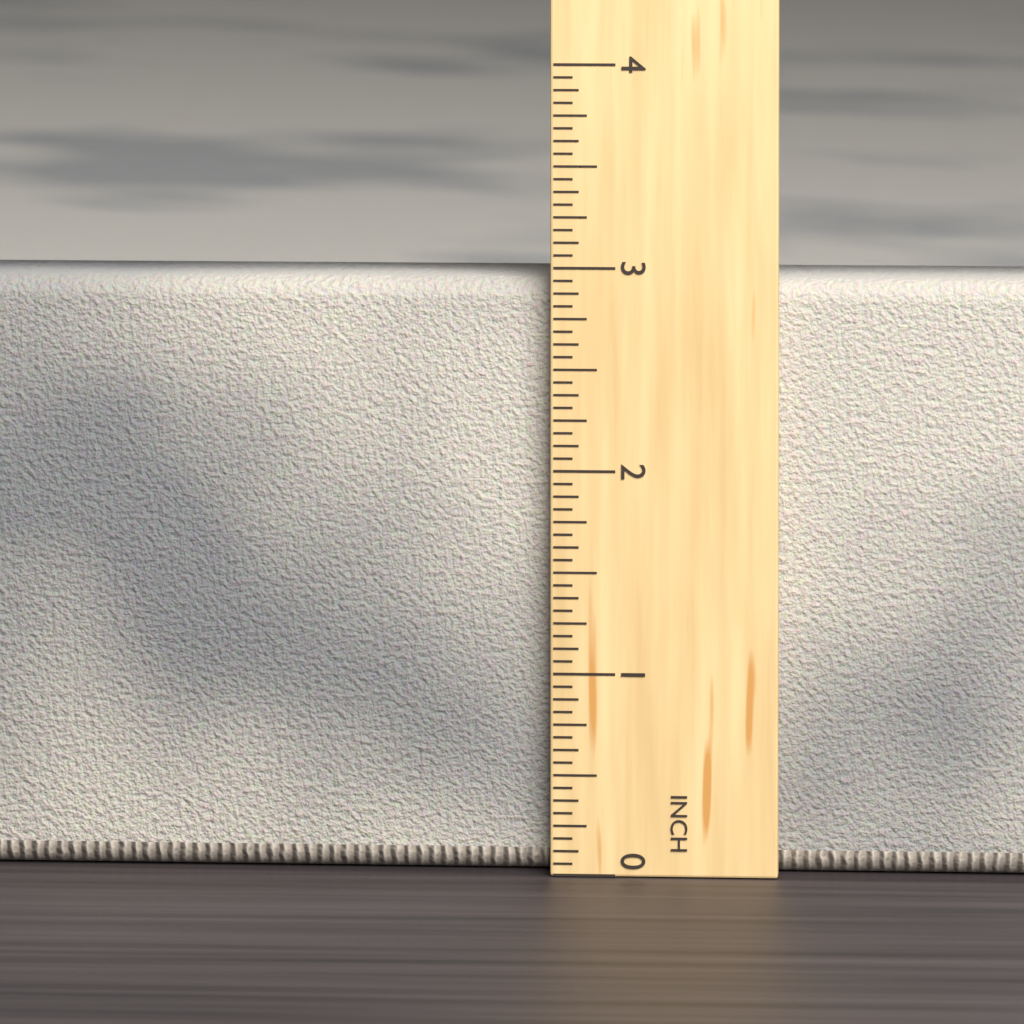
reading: 2.9375 in
